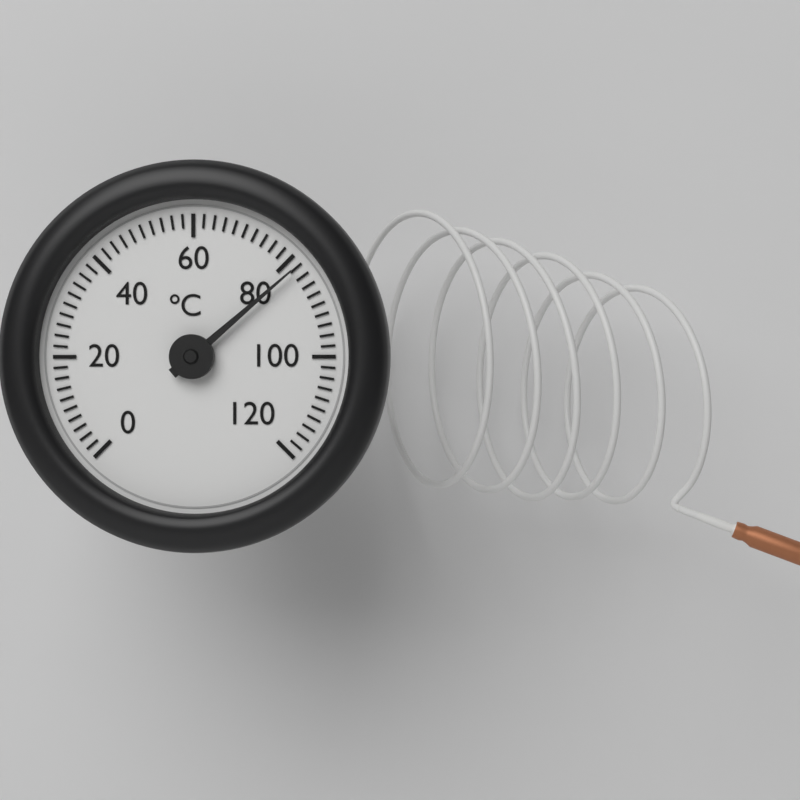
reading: 82 °C
